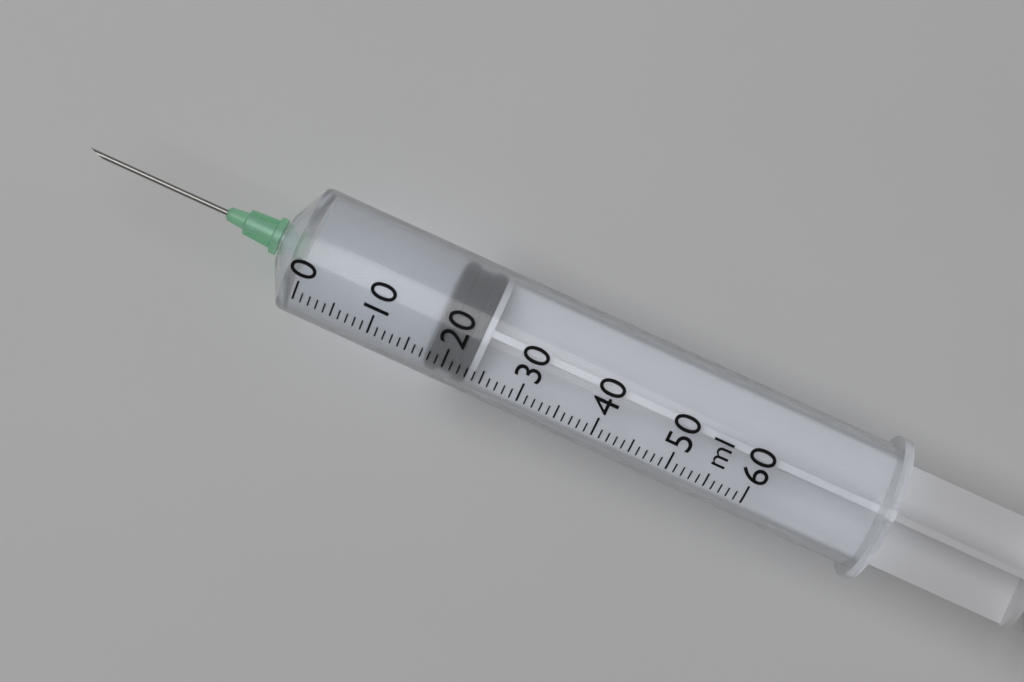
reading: 18 ml
